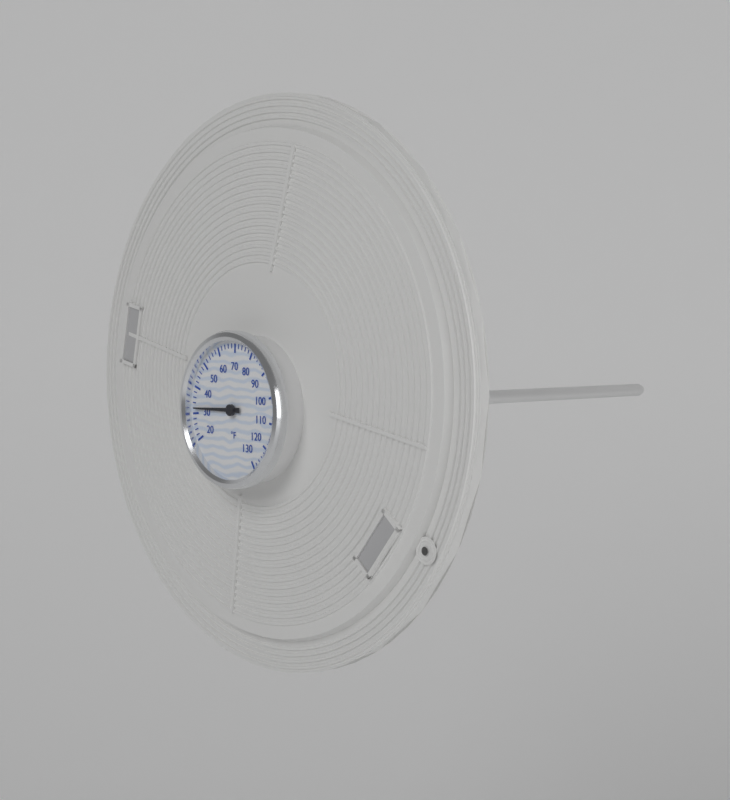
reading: 32 °F
